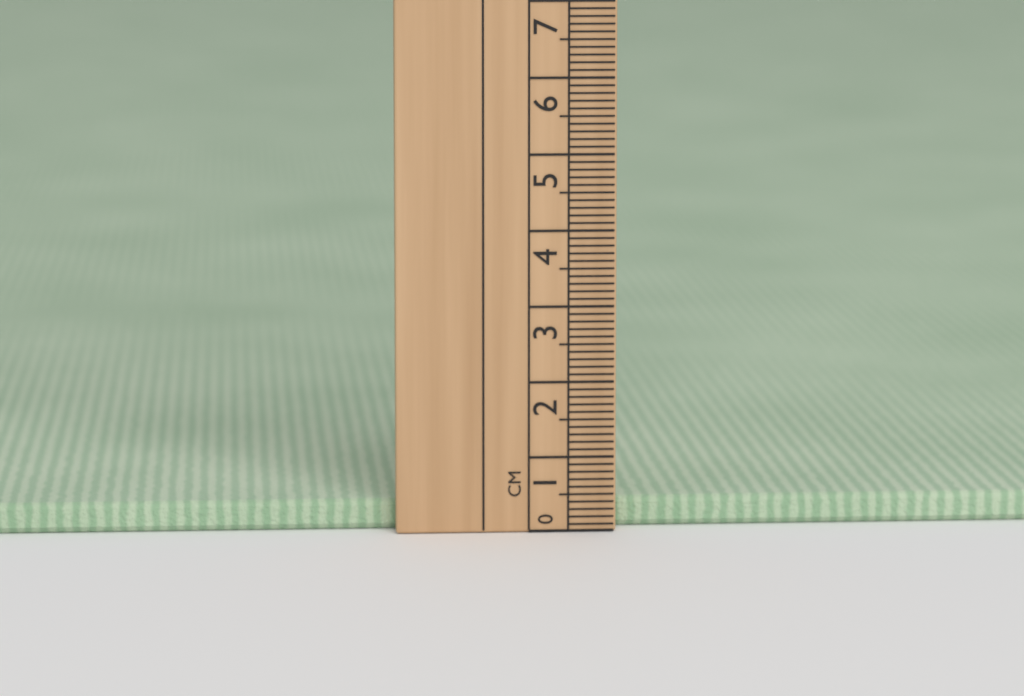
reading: 0.4 cm
